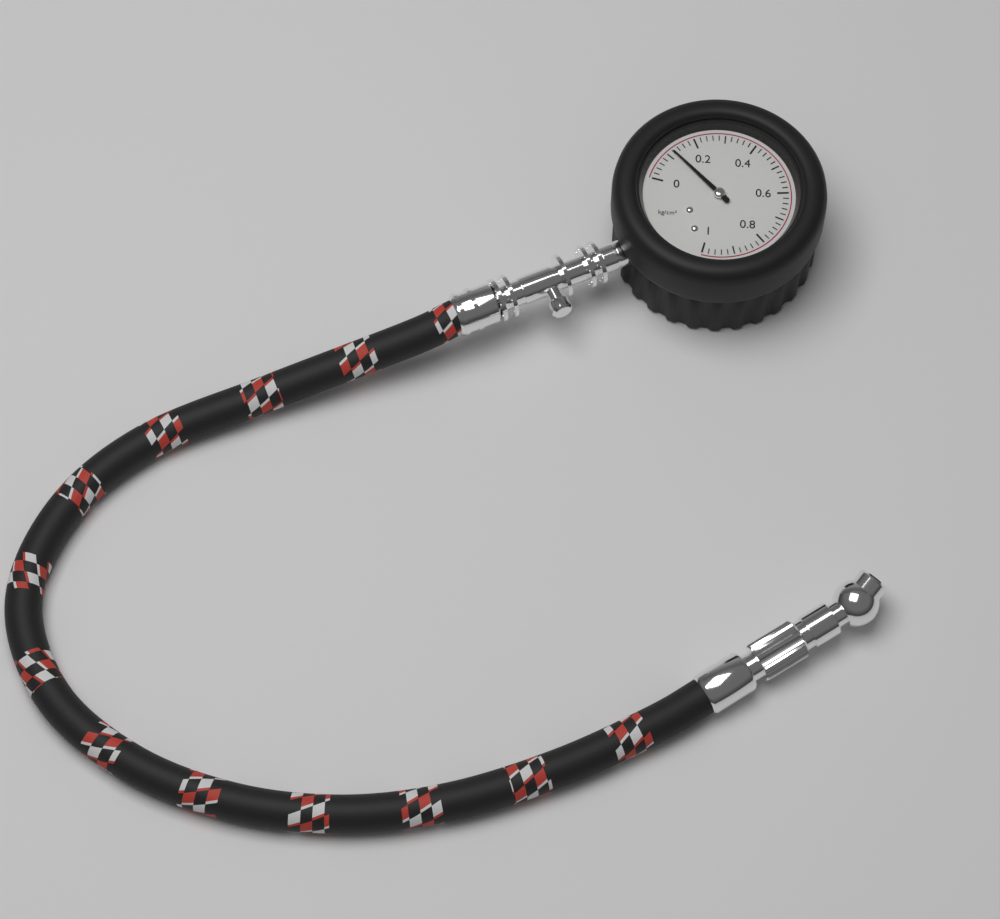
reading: 0.12 kg/cm²
